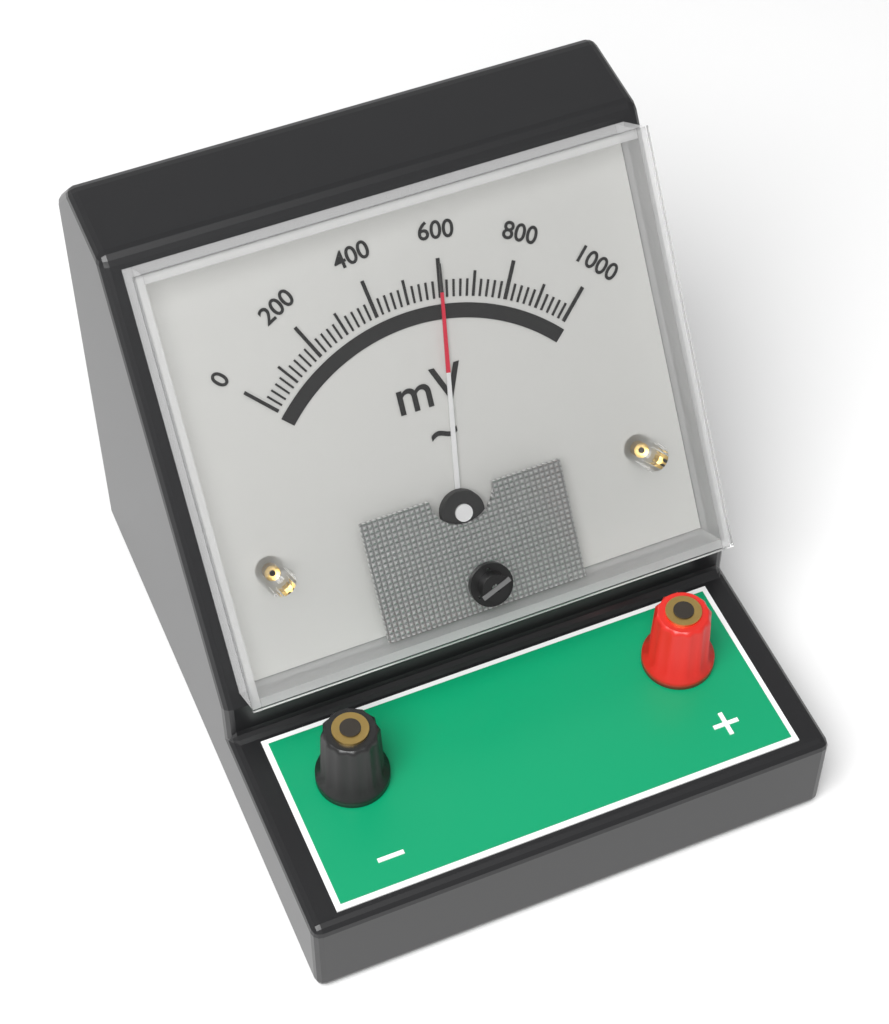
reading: 600 mV
